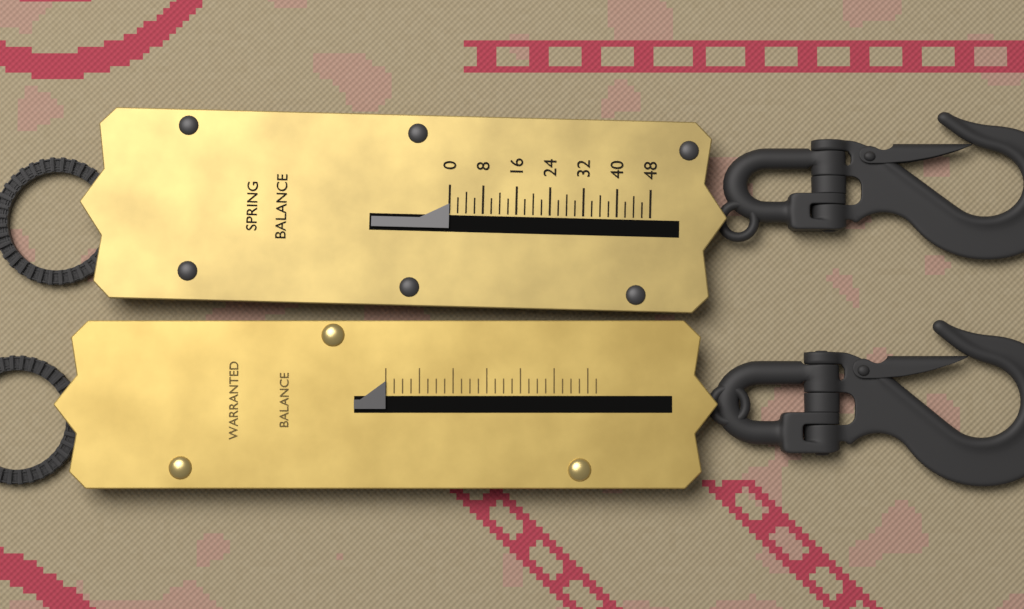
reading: 0 (no unit)
